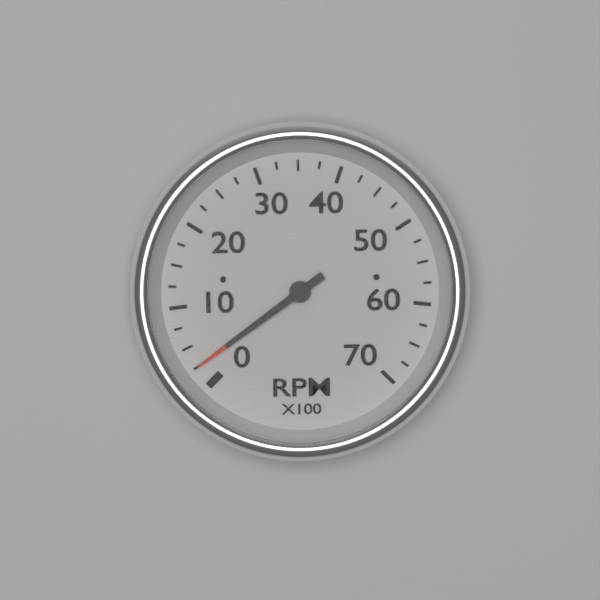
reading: 250 RPM
